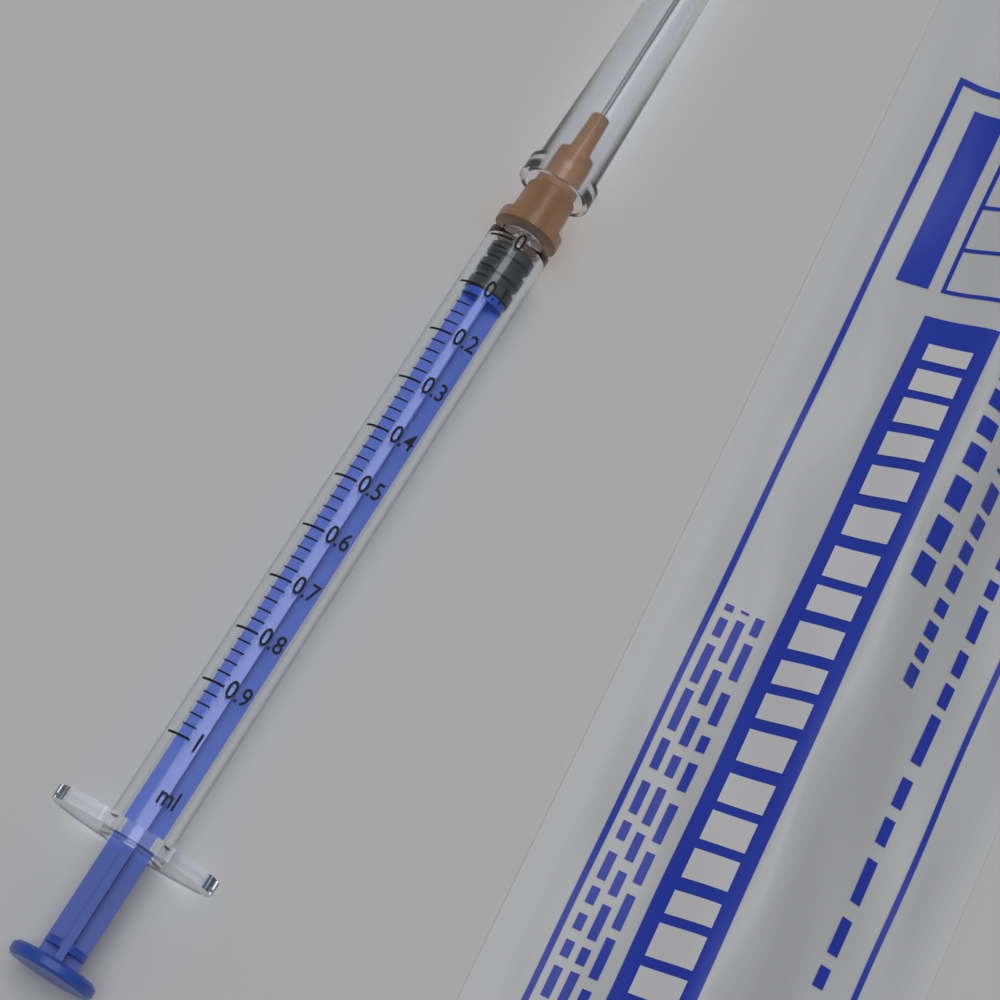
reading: 0.00 ml
